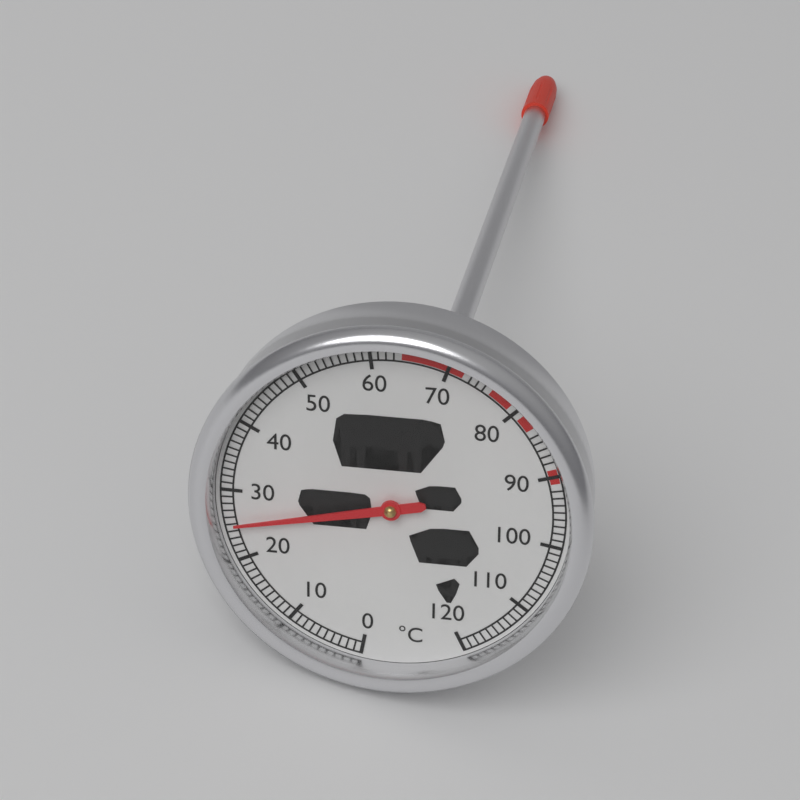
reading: 25 °C
